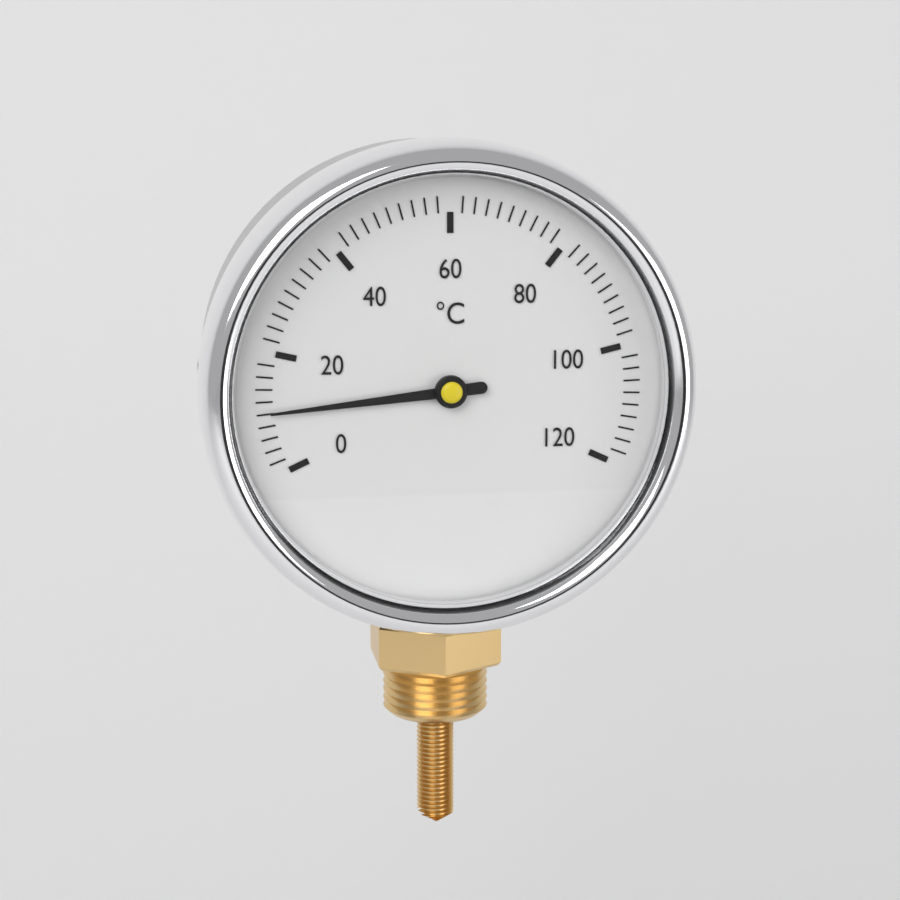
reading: 10 °C
